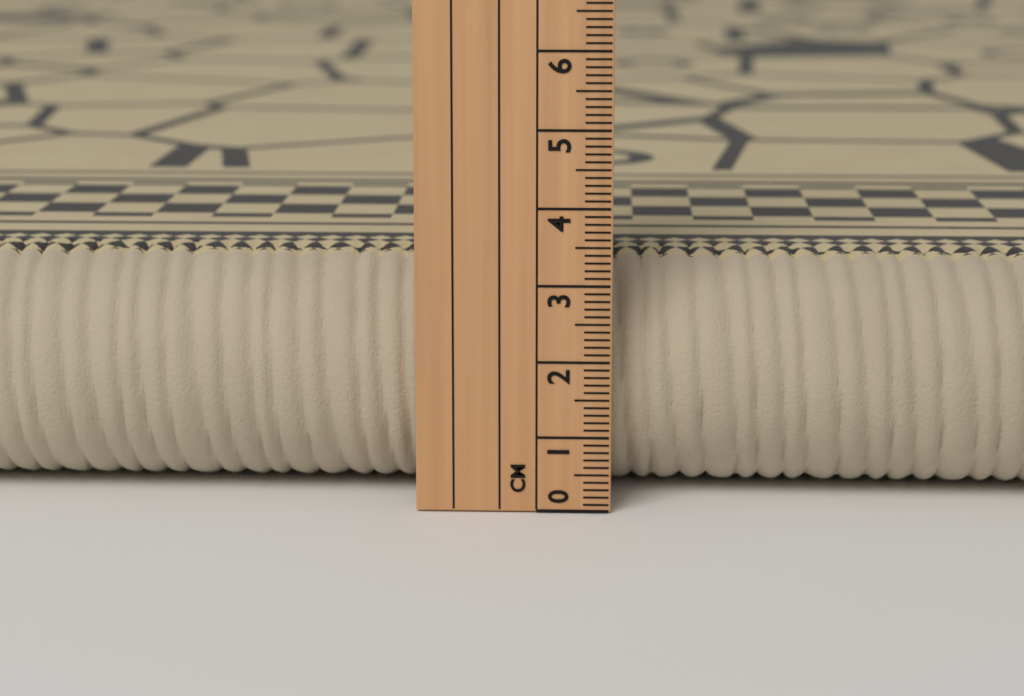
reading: 3.2 cm
